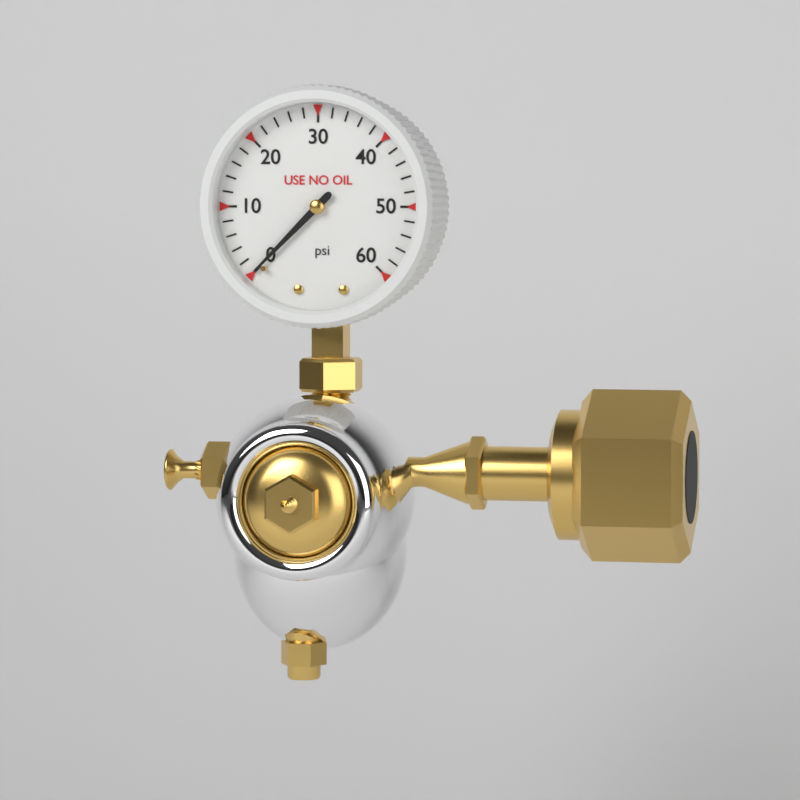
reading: 0 psi
